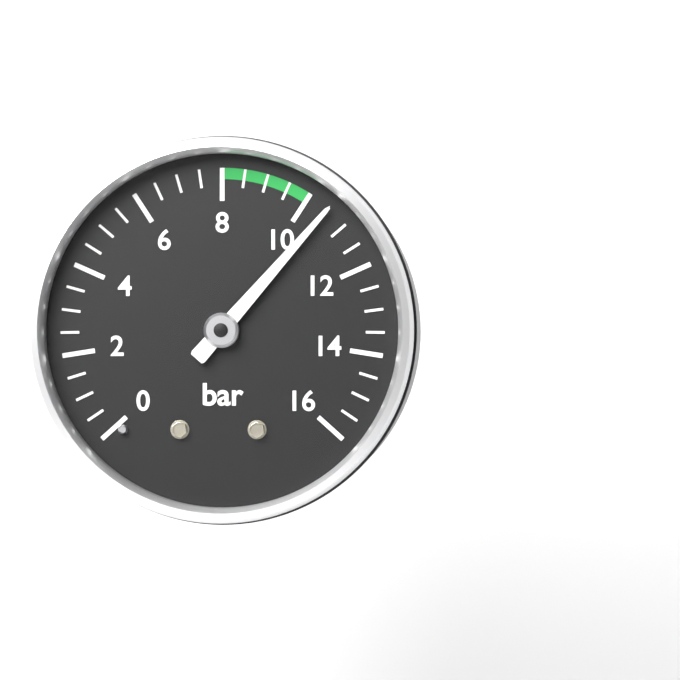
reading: 10.5 bar
